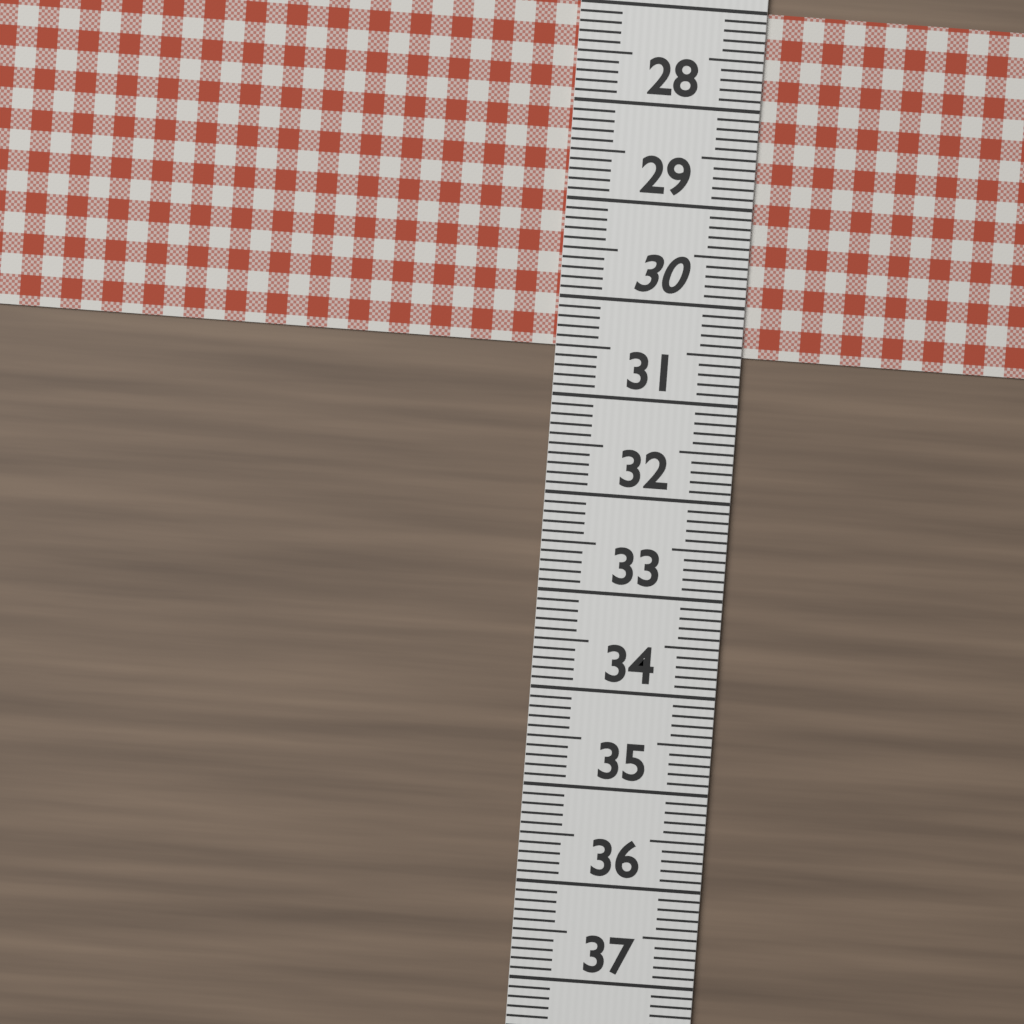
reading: 30.5 (no unit)
